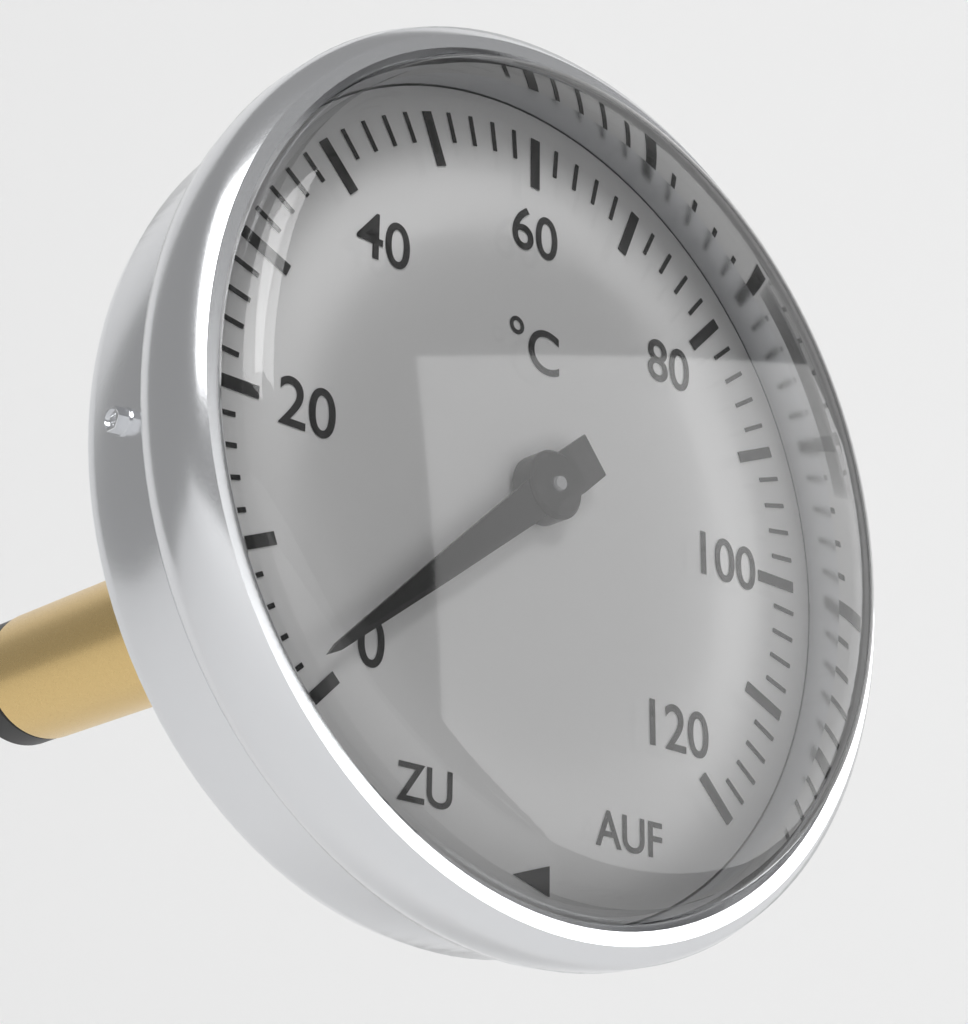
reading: 2 °C
